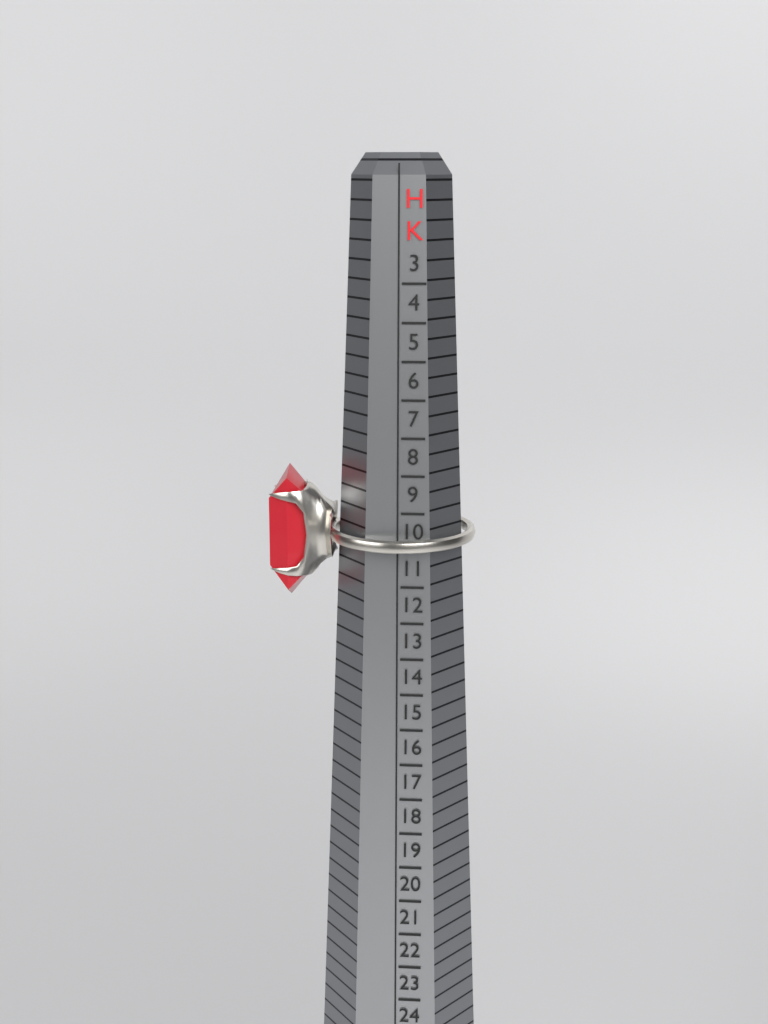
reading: 10 HK
